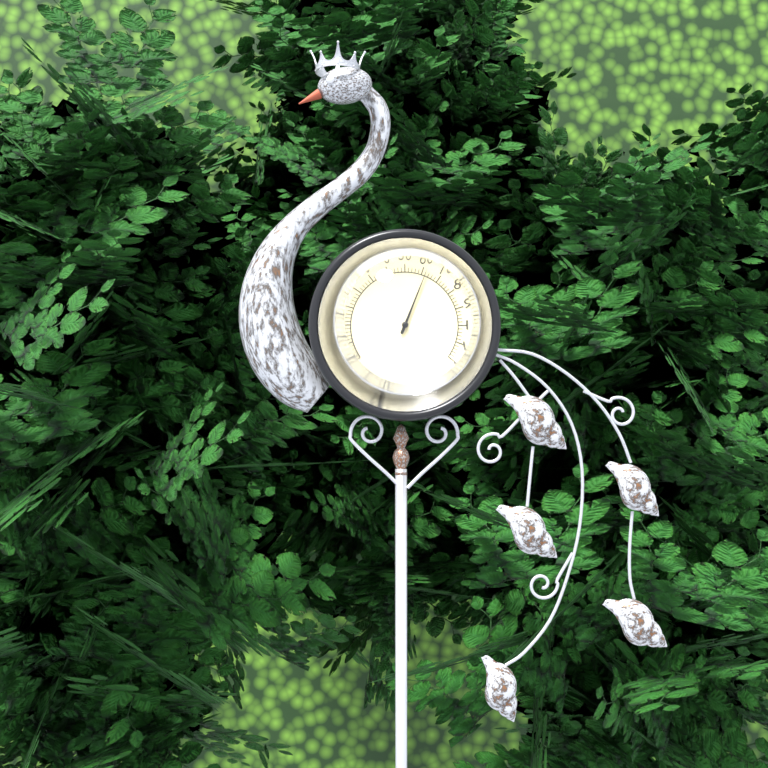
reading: 62 °F
